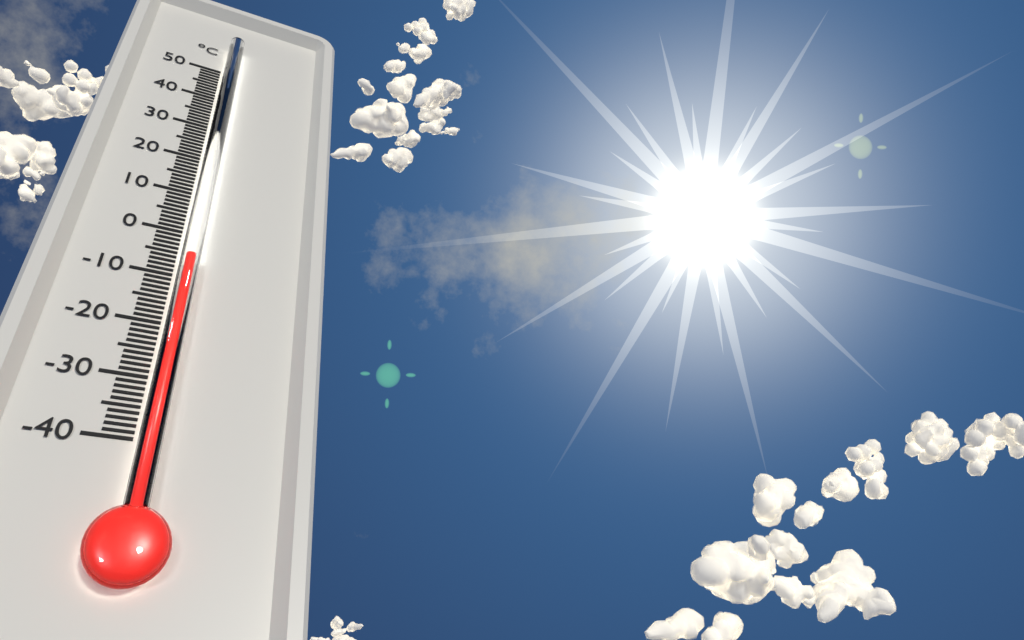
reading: -7 °C
